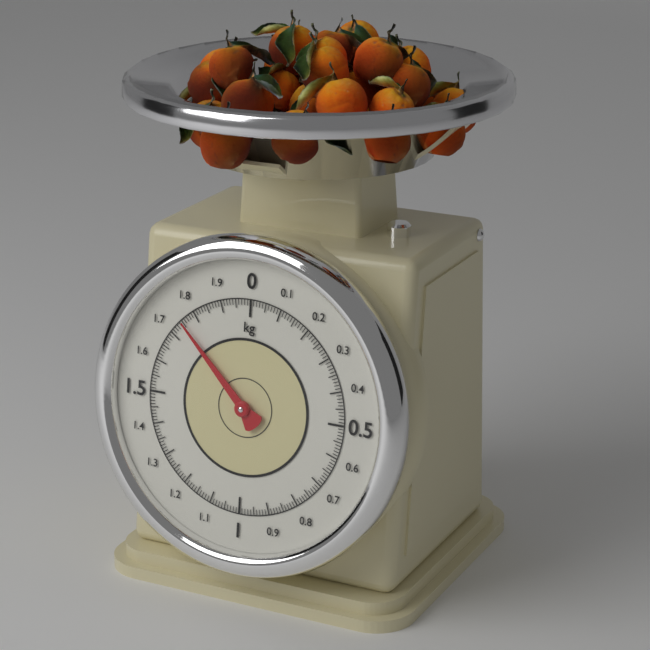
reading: 1.75 kg
